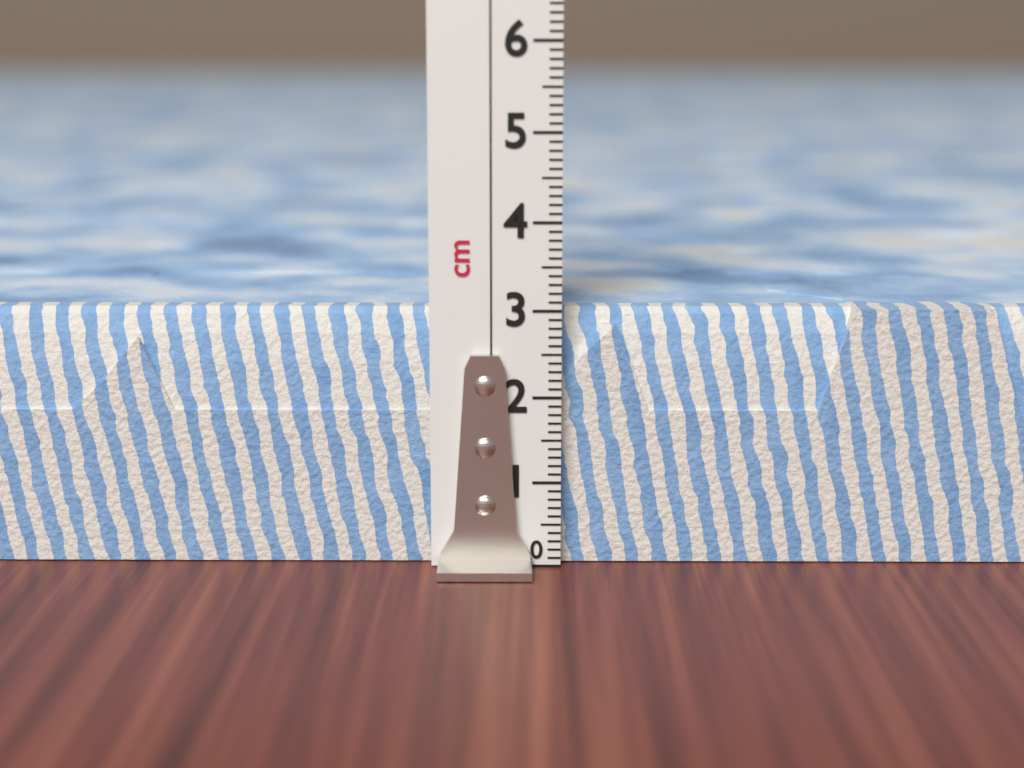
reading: 3.0 cm
